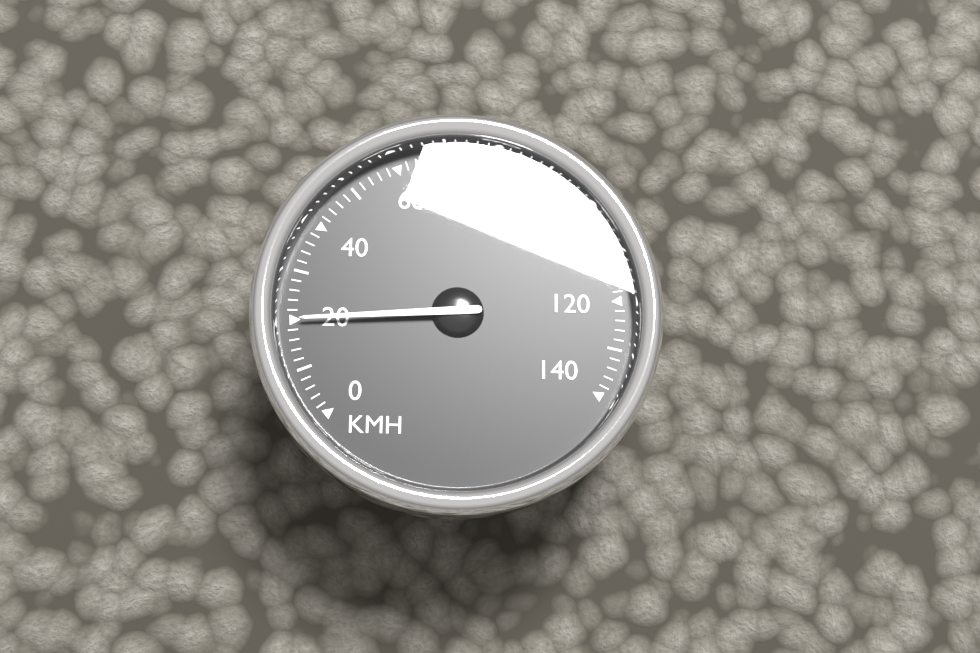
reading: 20 km/h
